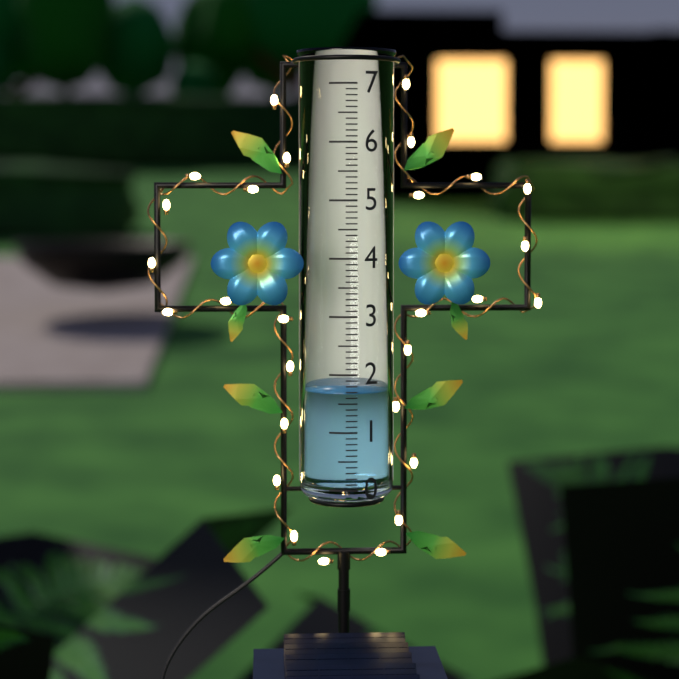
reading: 1.7 (no unit)
